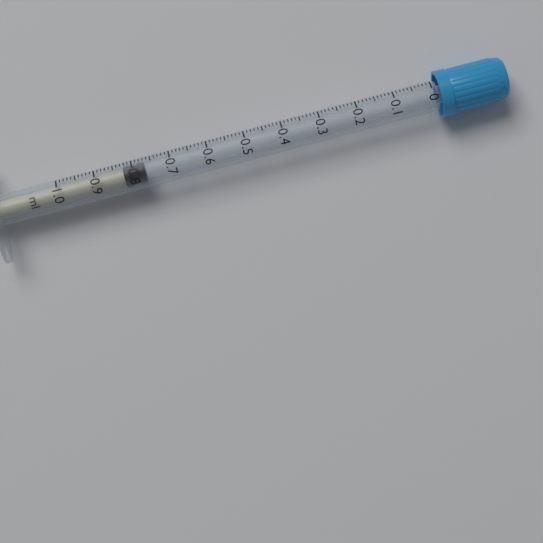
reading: 0.77 ml
